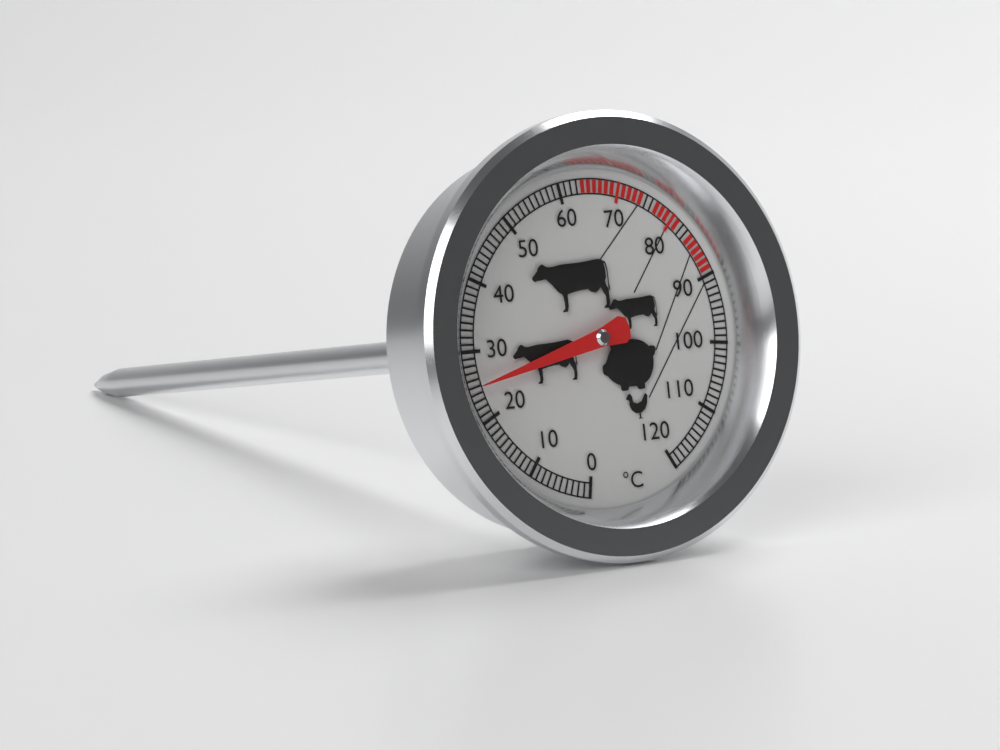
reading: 25 °C
